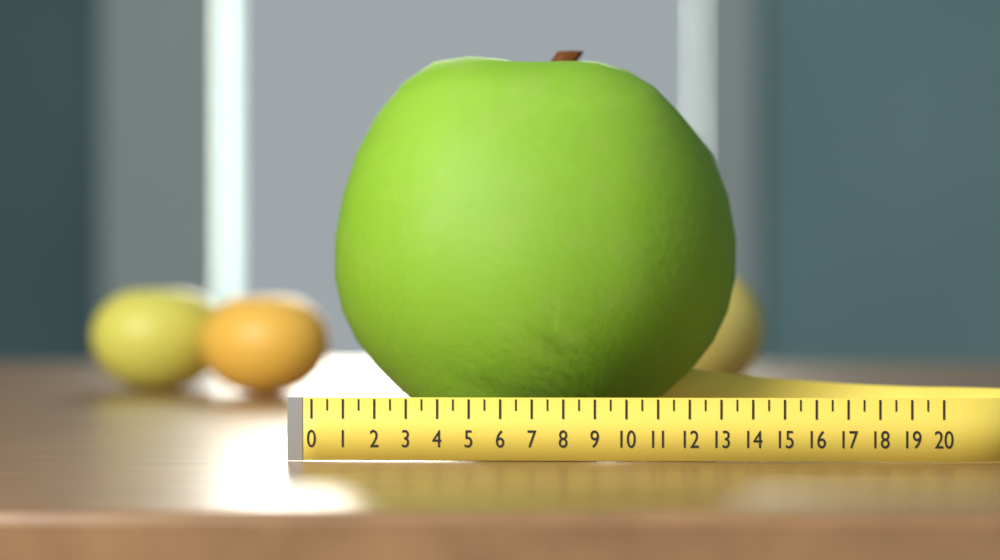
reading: 14.0 (no unit)
